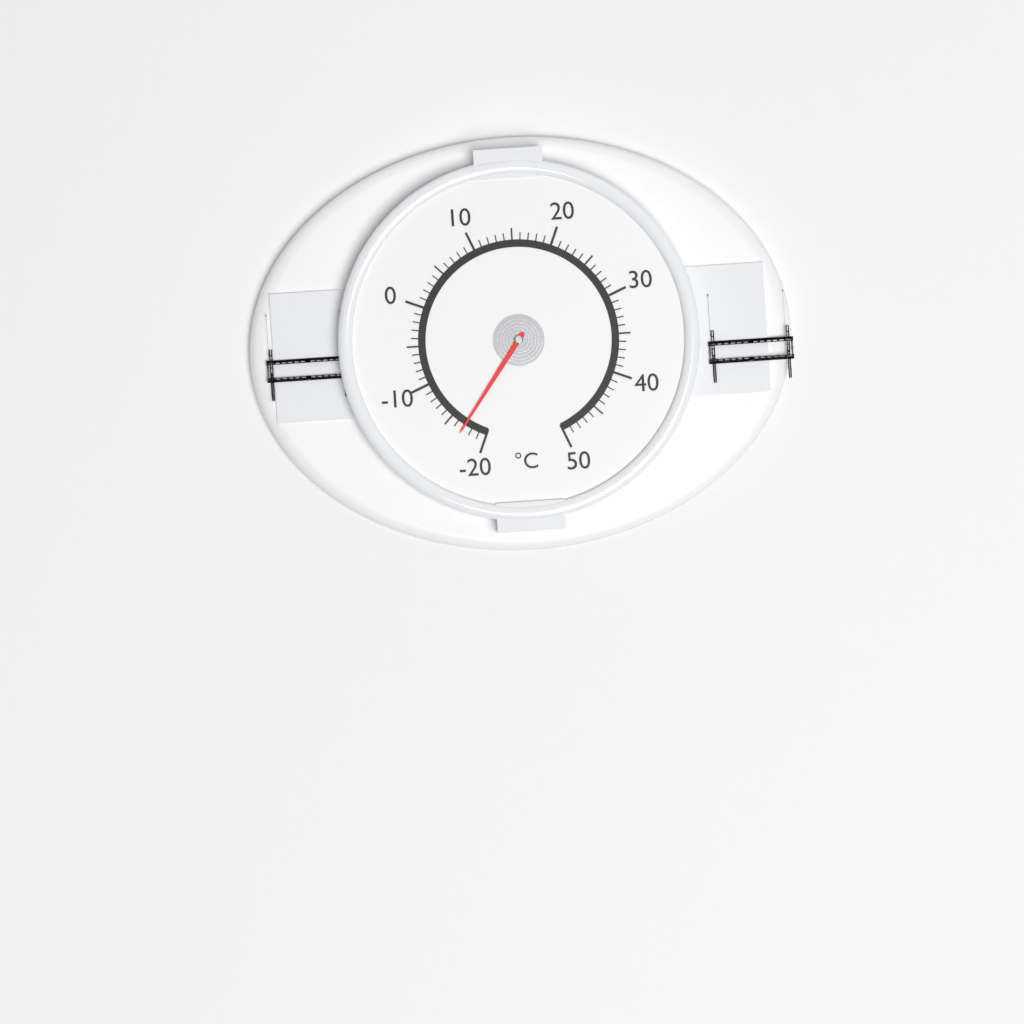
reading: -17 °C
